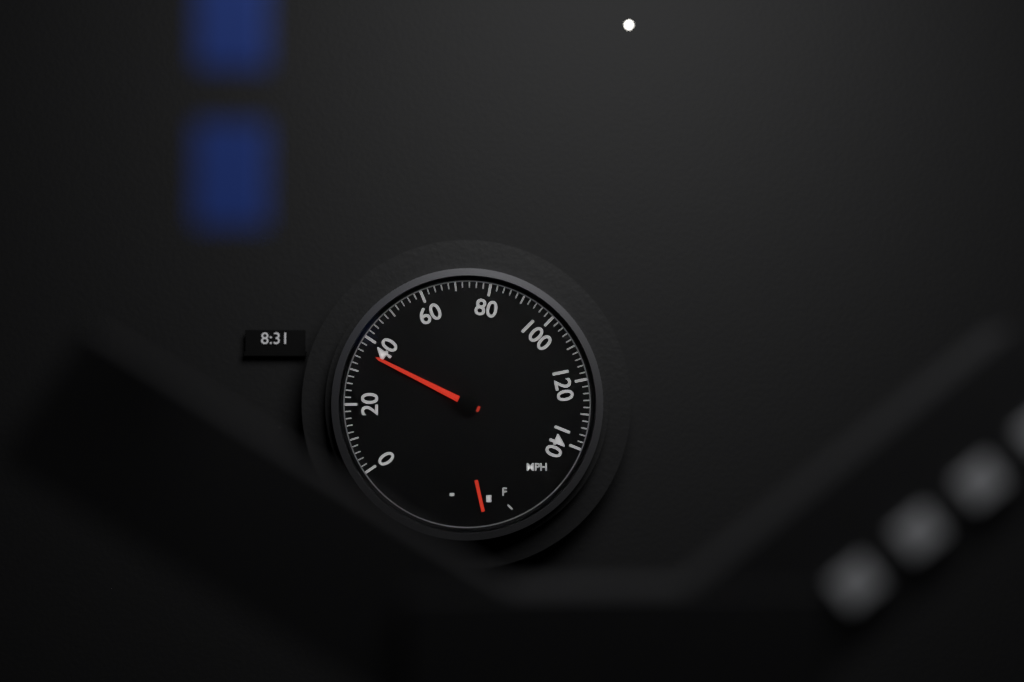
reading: 36 mph
